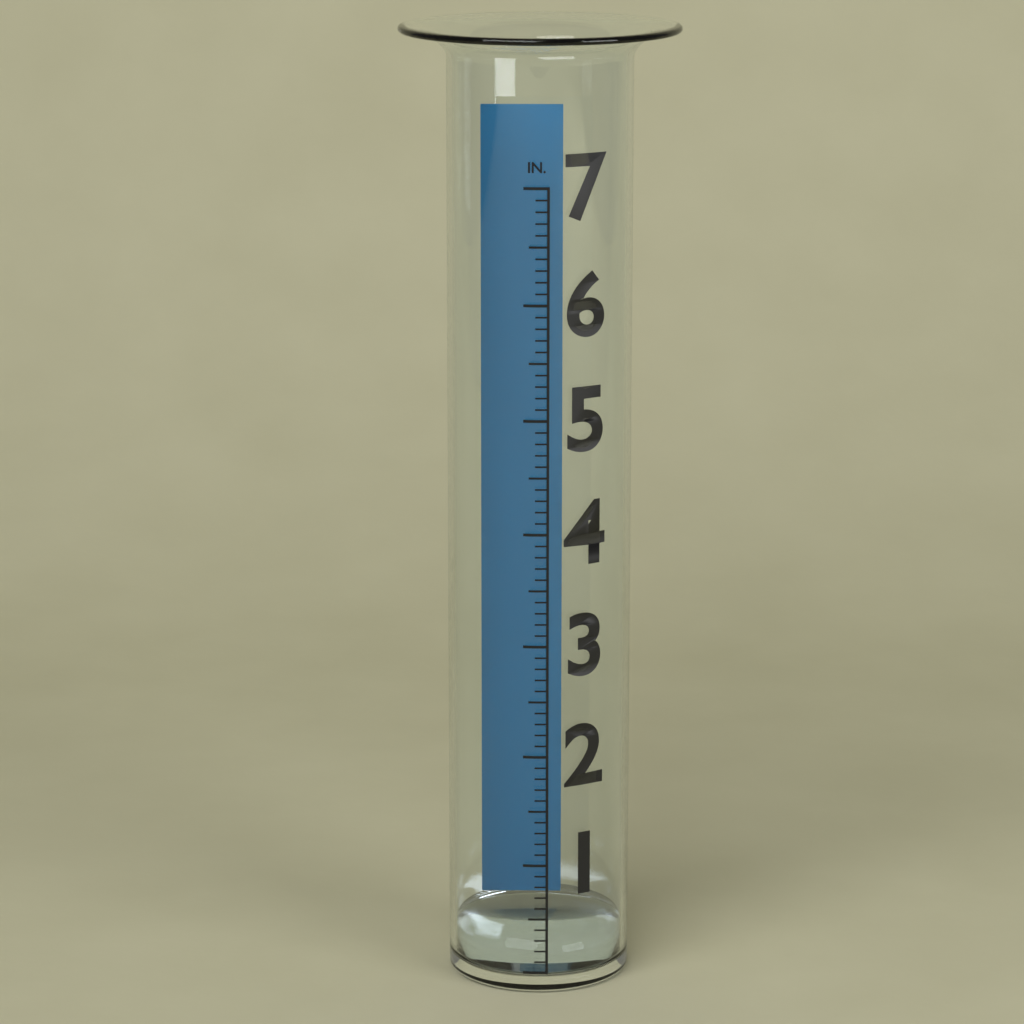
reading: 0.3 in
